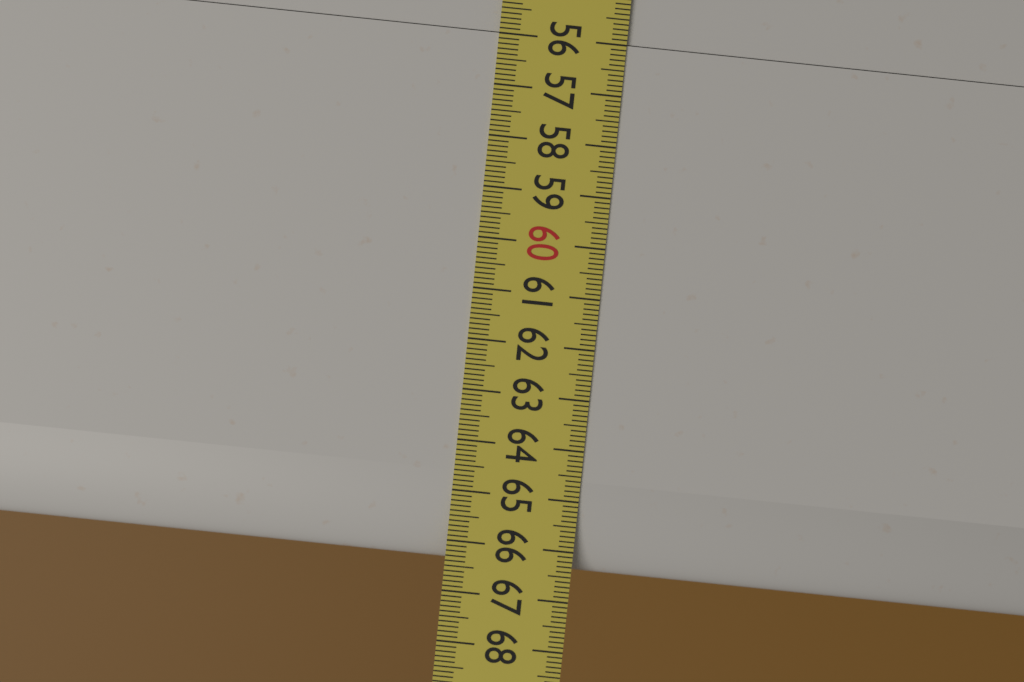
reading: 66.4 (no unit)
